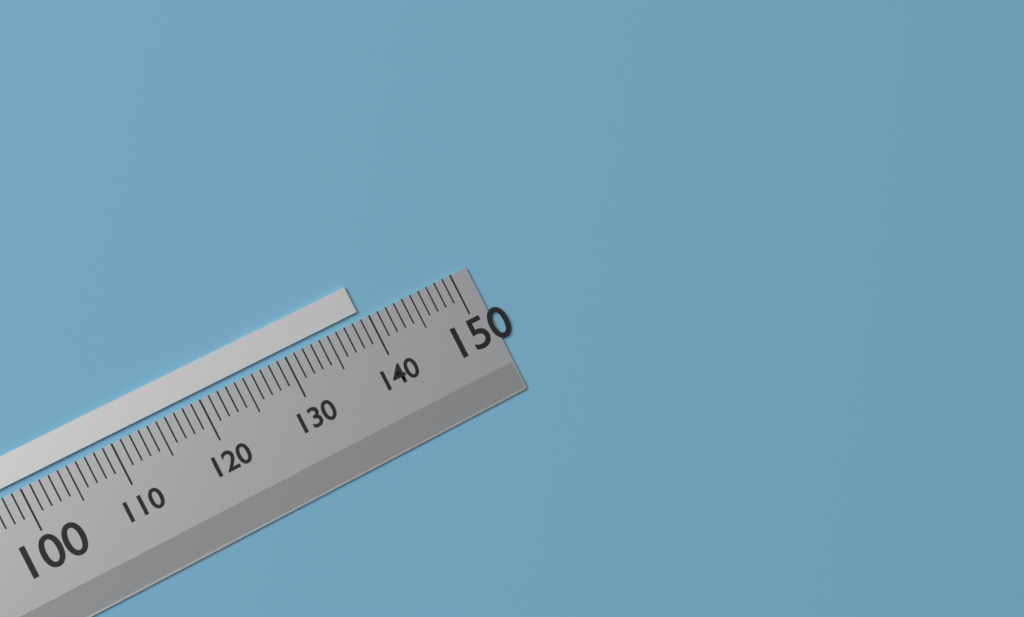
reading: 139 (no unit)
